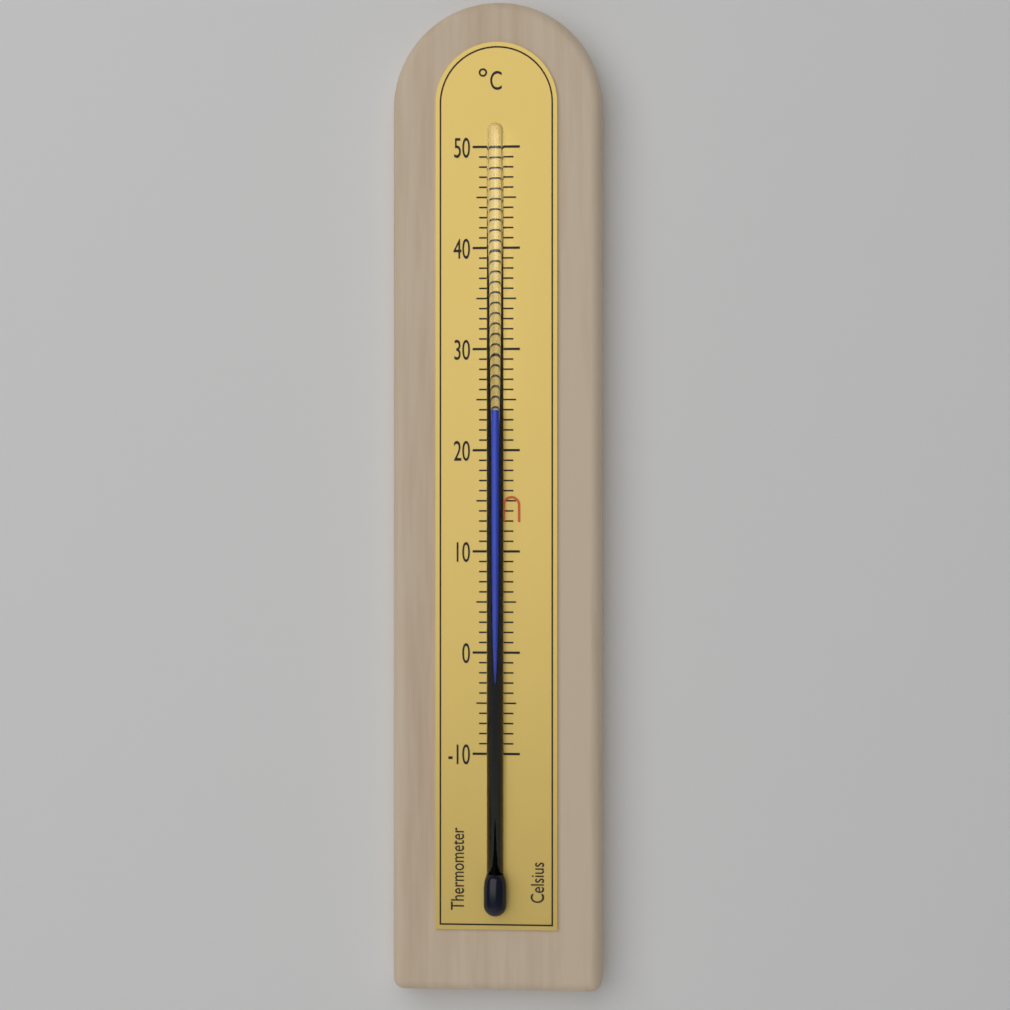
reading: 24 °C
